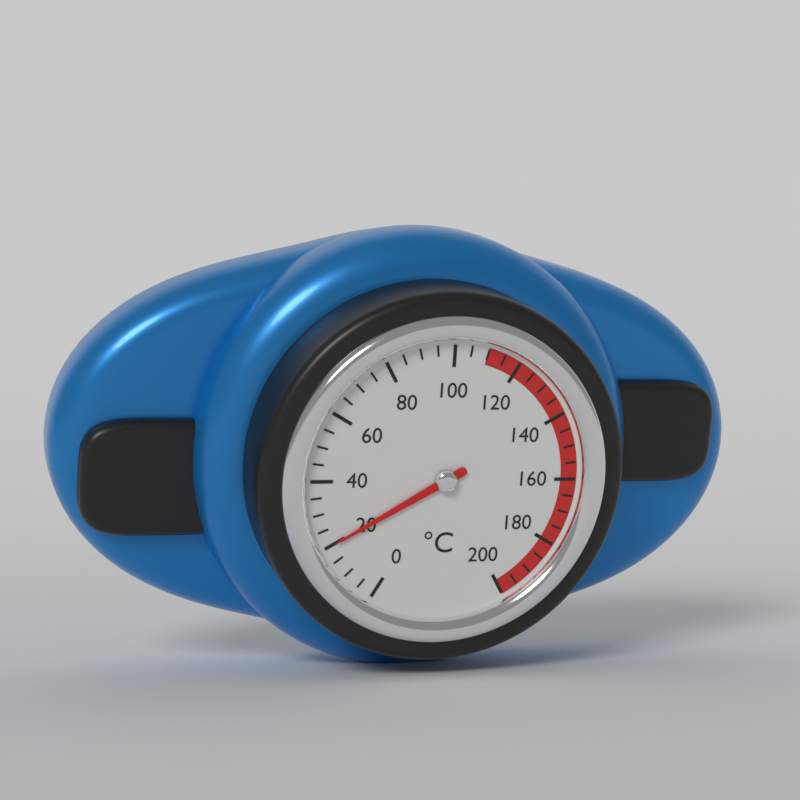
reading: 20 °C
